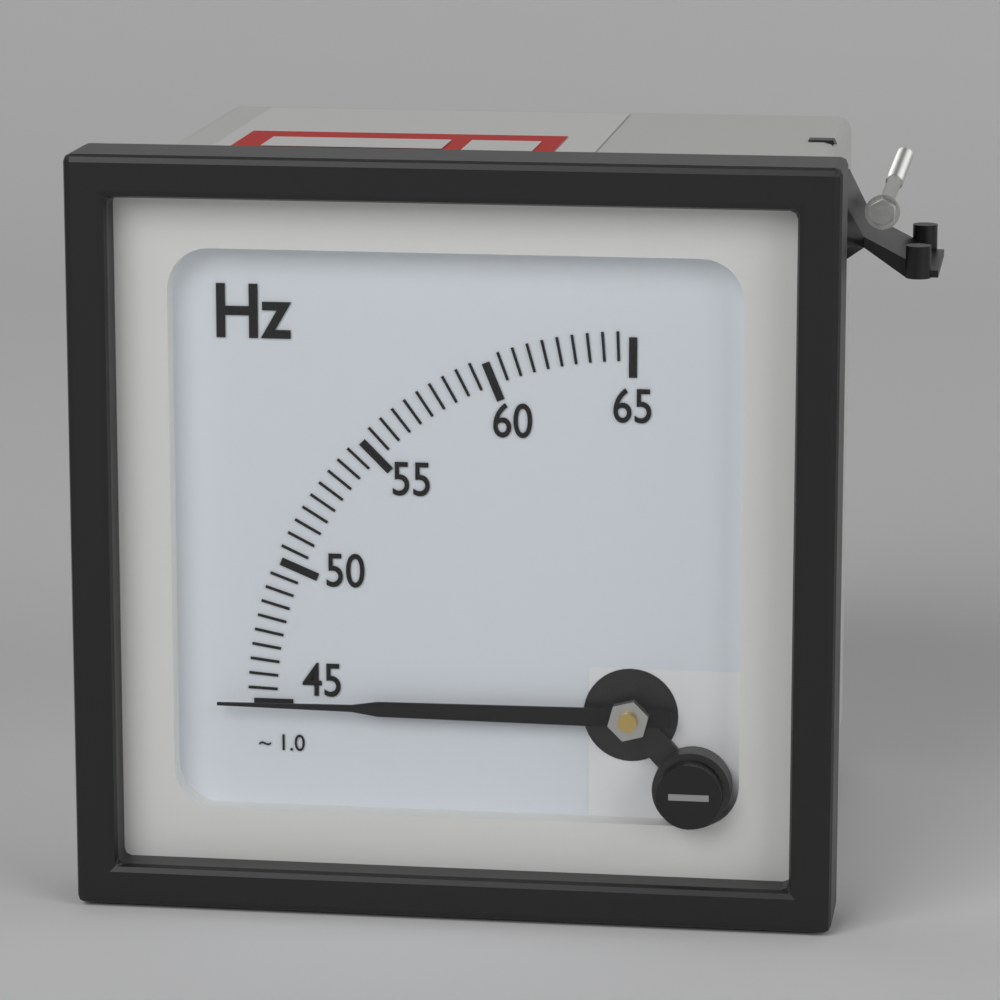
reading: 45.0 Hz
